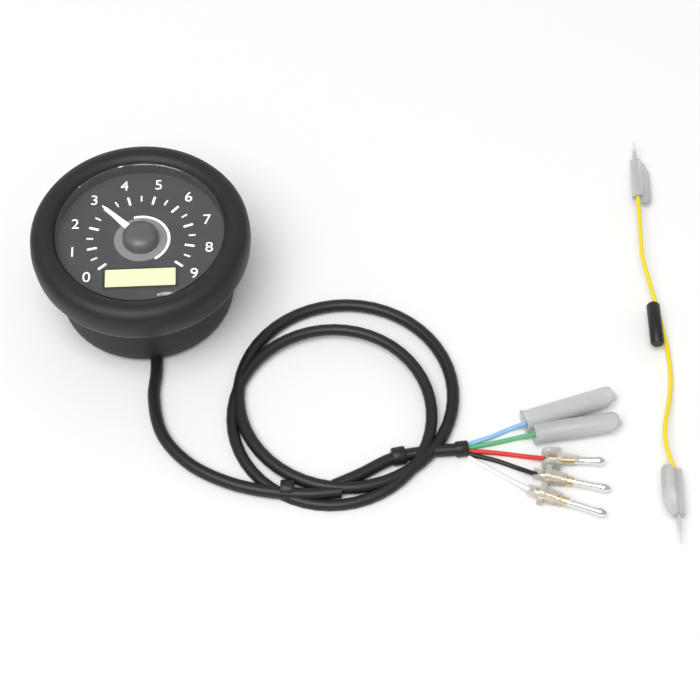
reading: 3.0 x1000r/min
